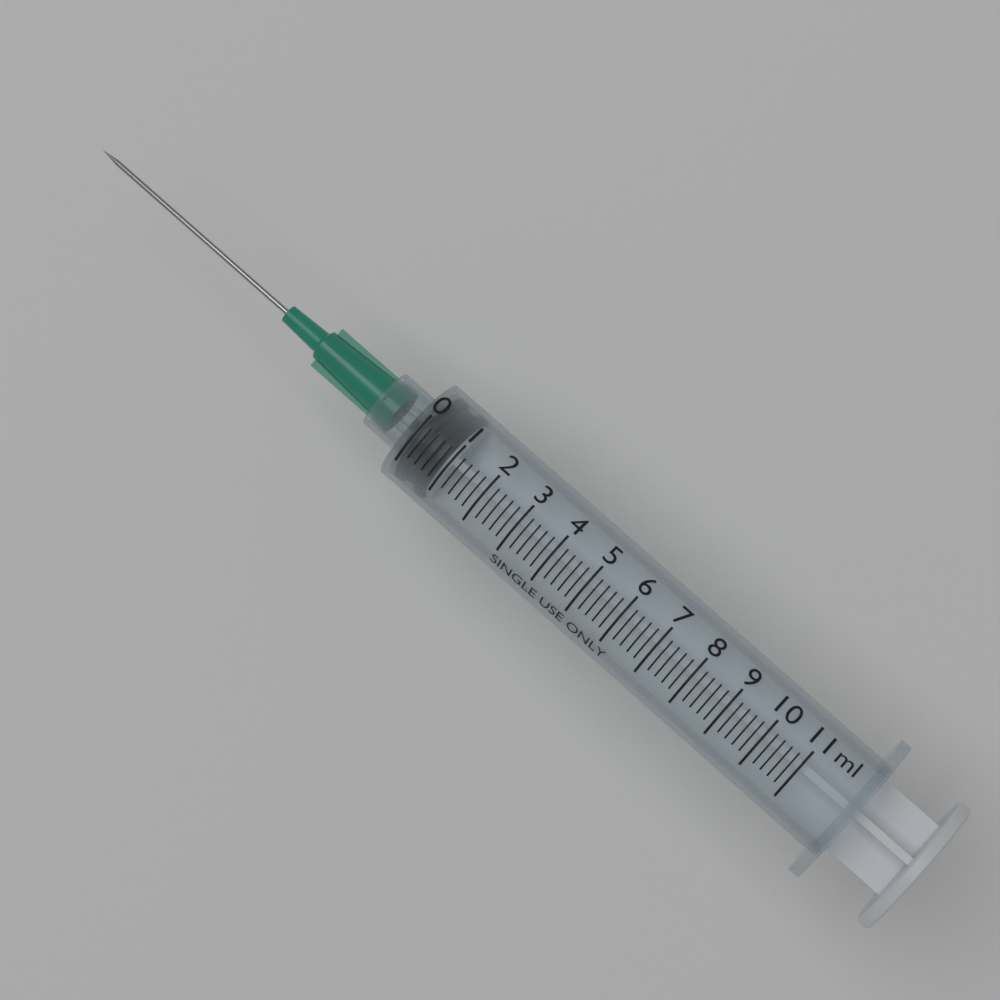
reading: 0.0 ml
